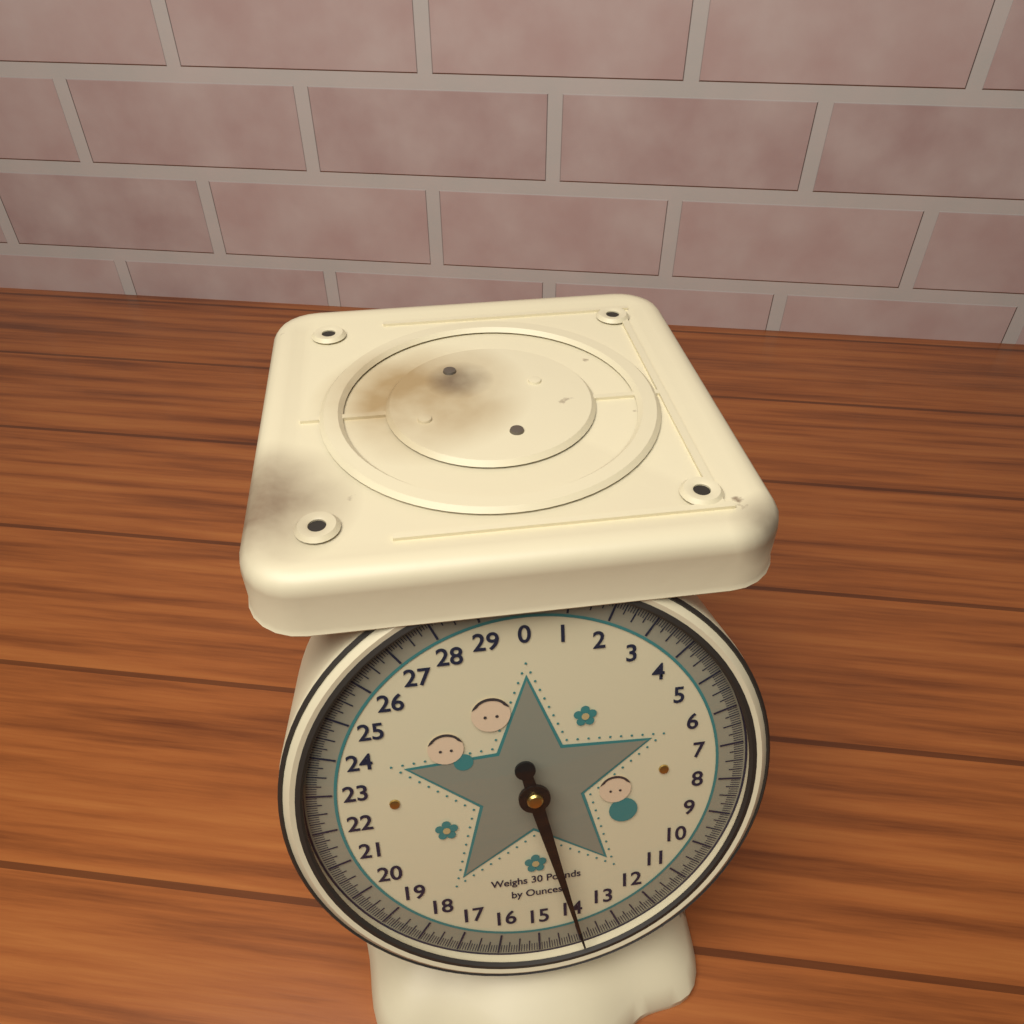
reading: 13.9375 lb
